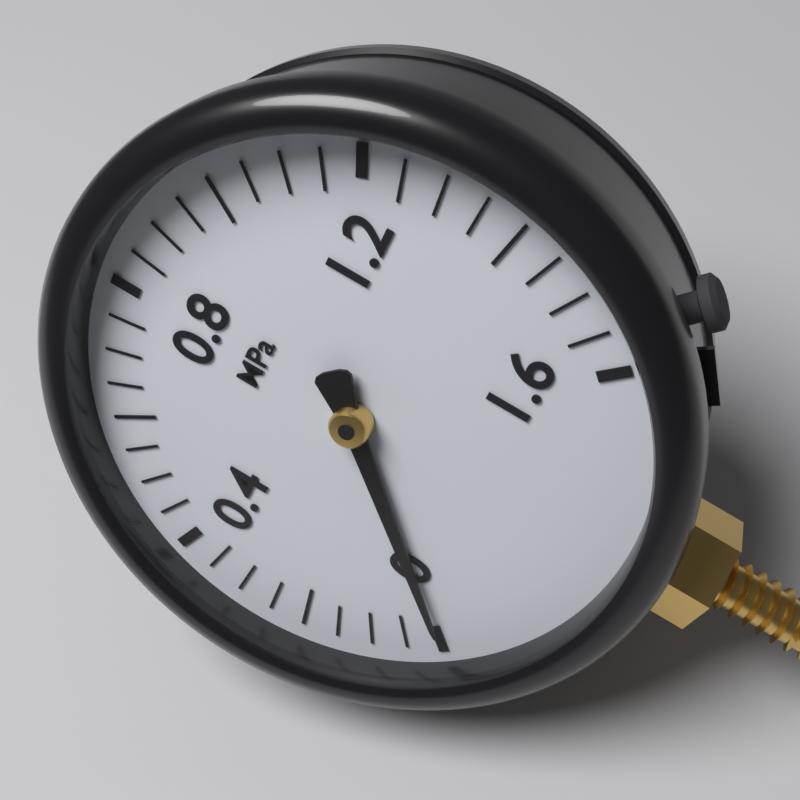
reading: 0.00 MPa
